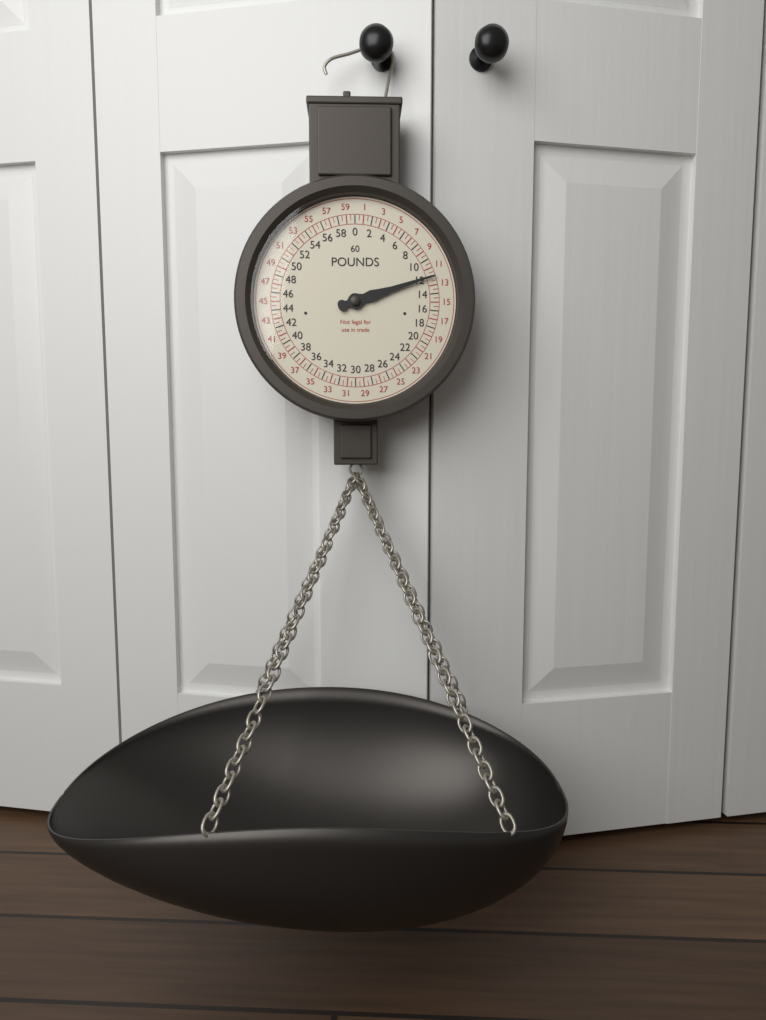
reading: 12.0 lb
